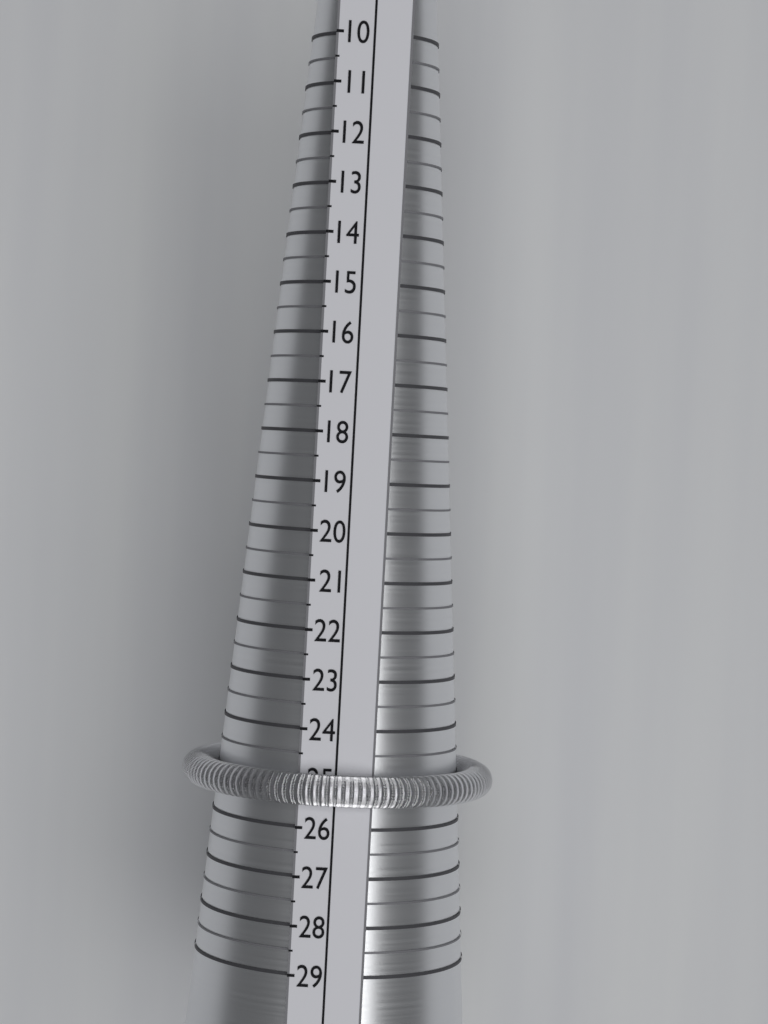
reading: 25.5 (no unit)
